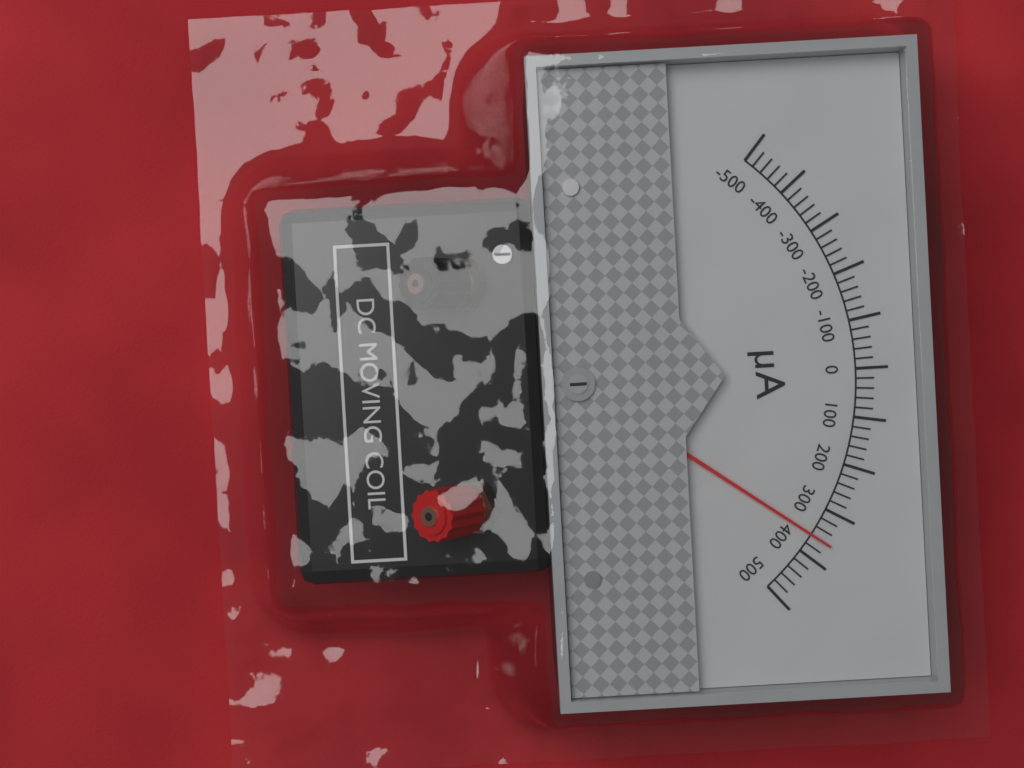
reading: 360 µA
